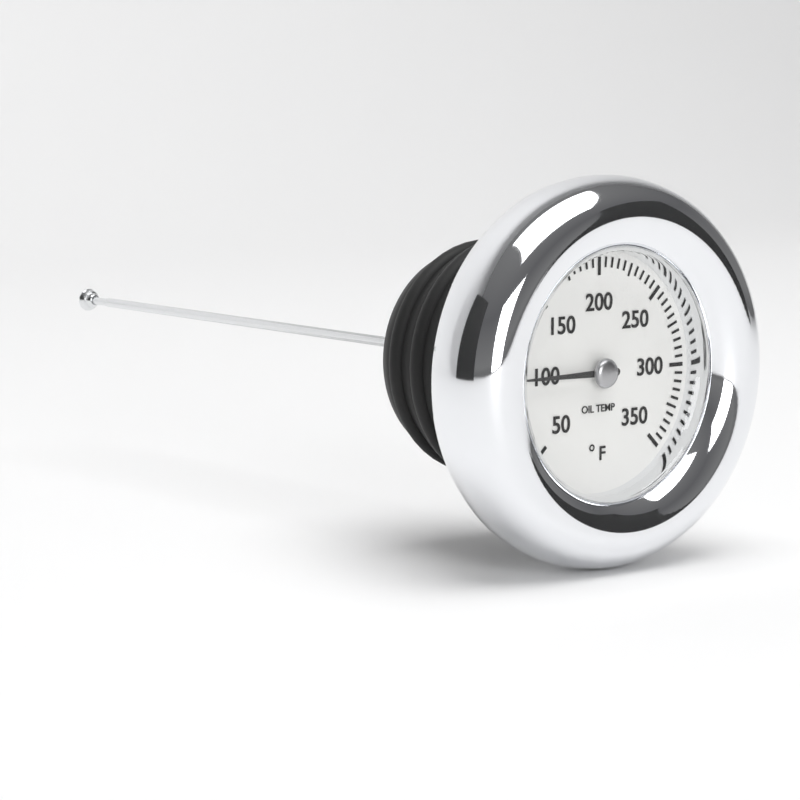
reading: 100 °F
